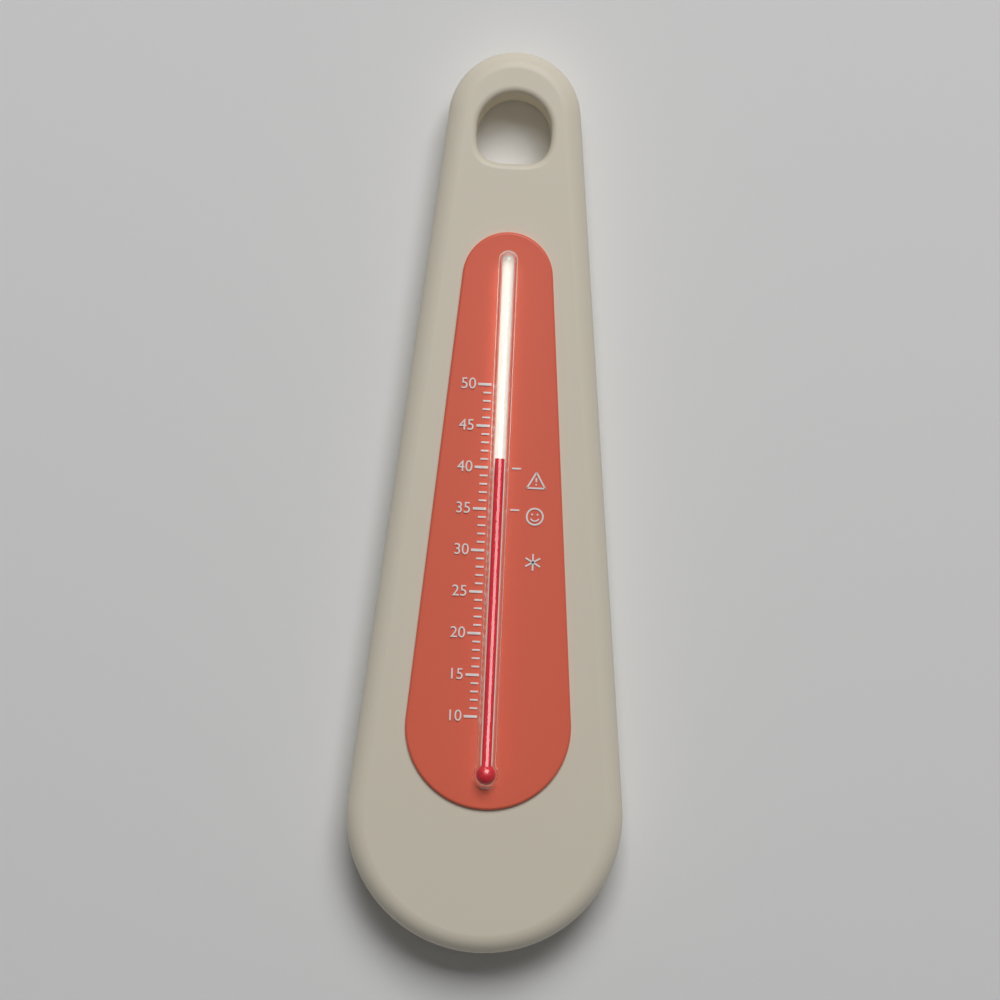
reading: 41 (no unit)
